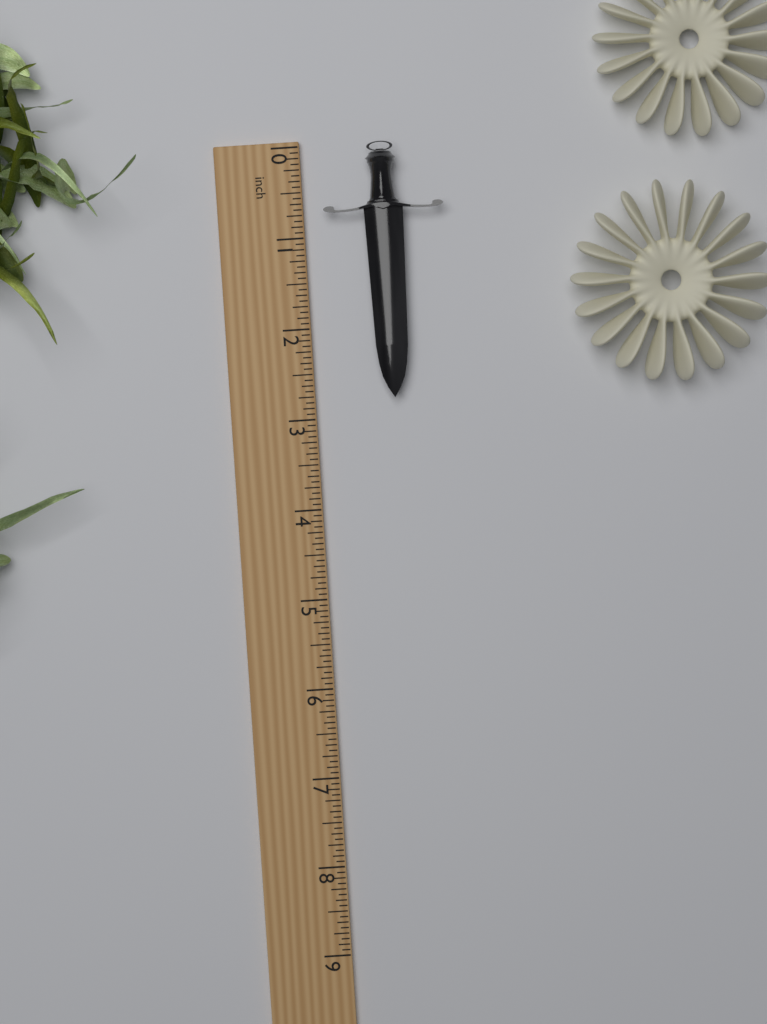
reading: 2.8125 inch
